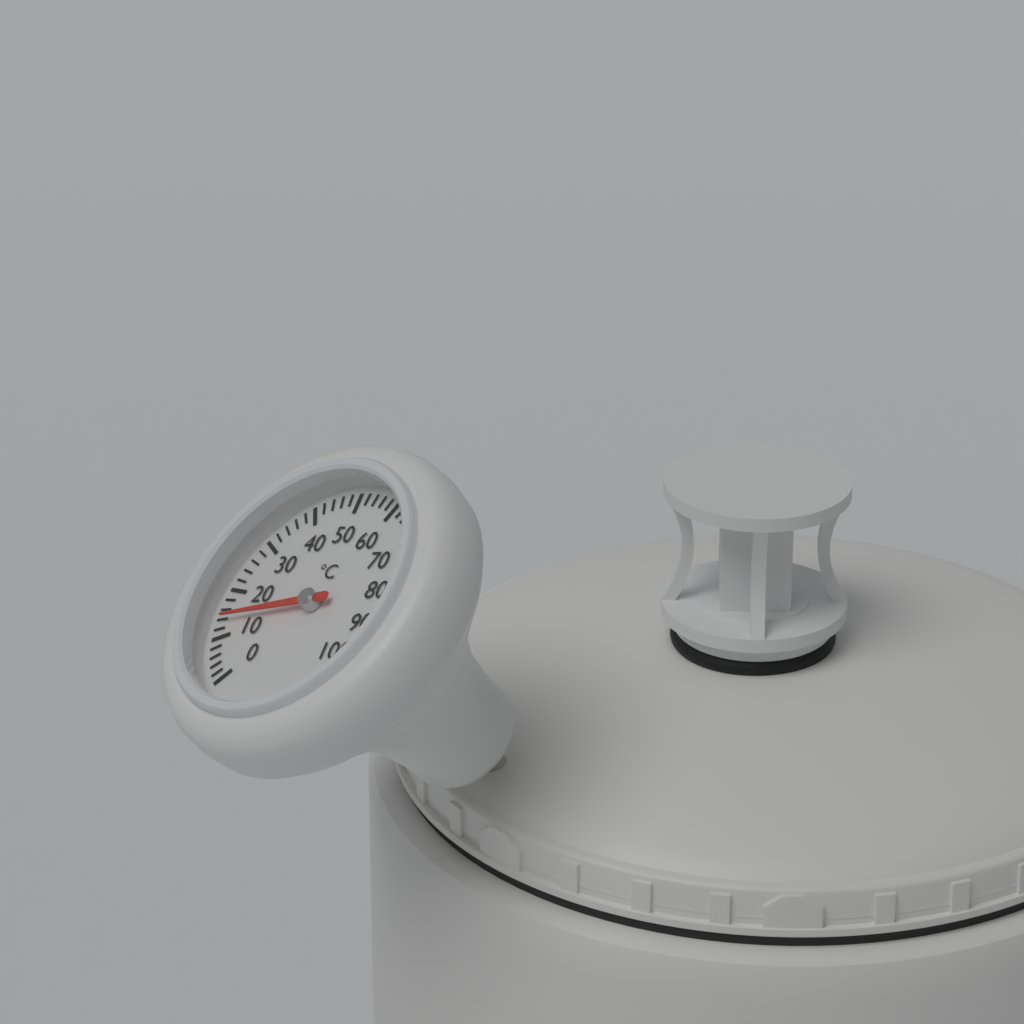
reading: 14 °C
